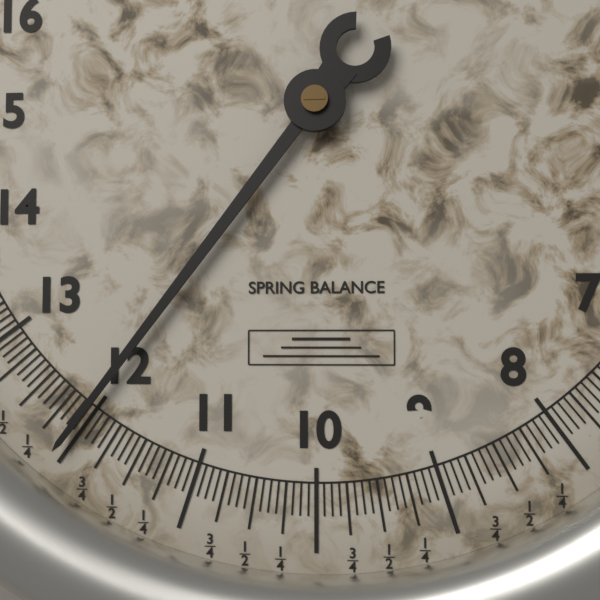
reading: 12.0625 (no unit)
